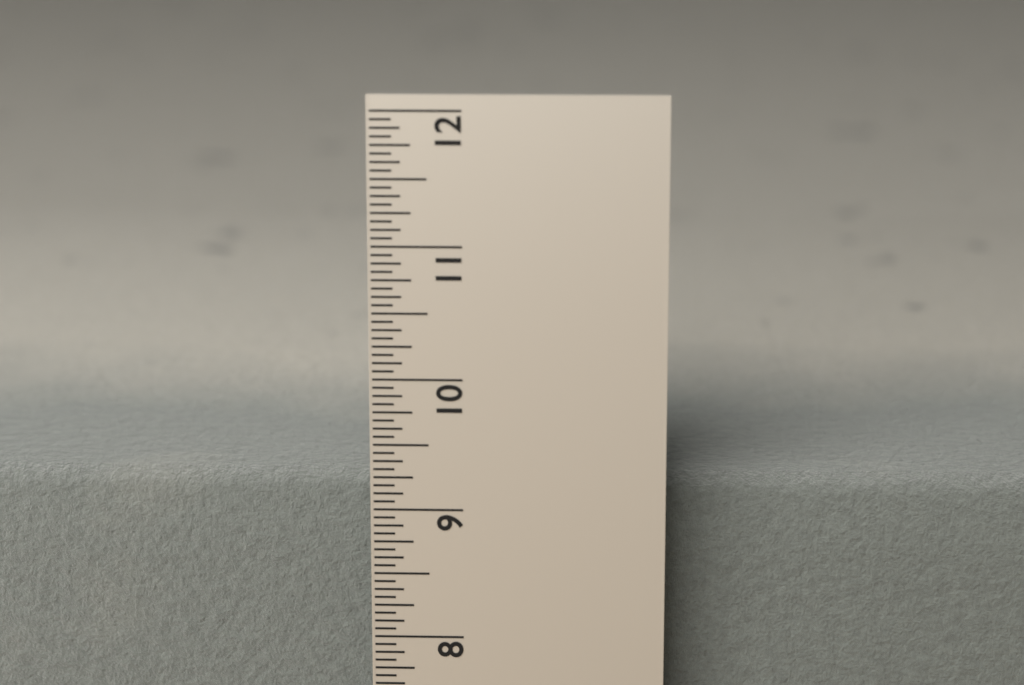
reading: 9.1250 in
